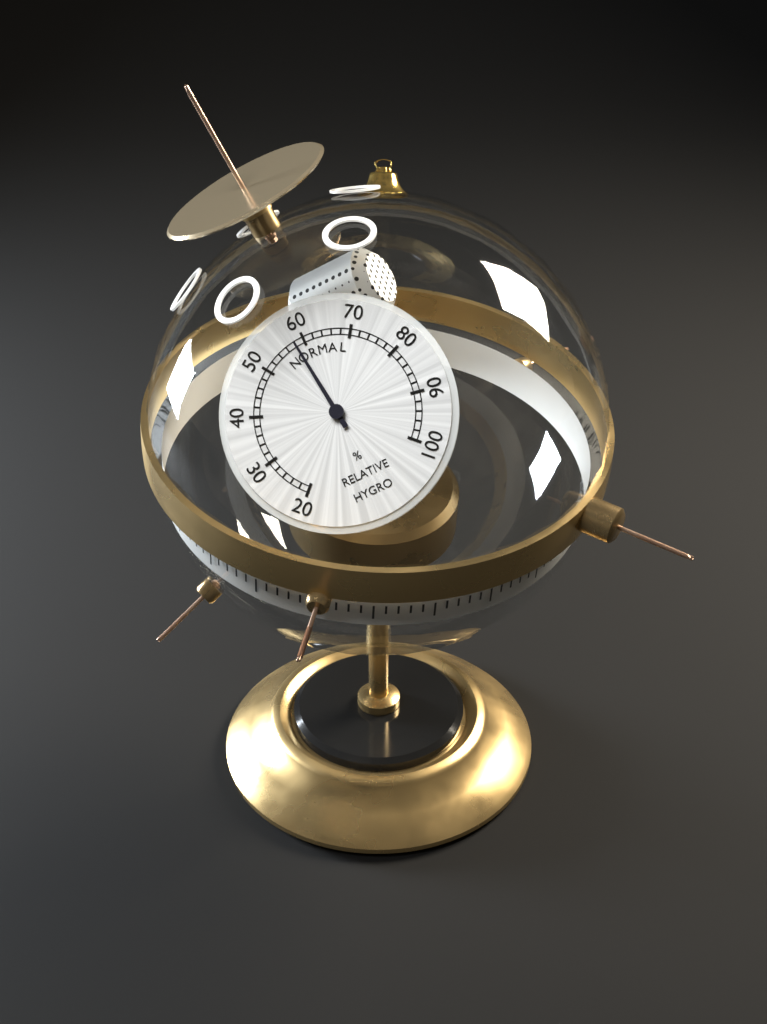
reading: 58 %
